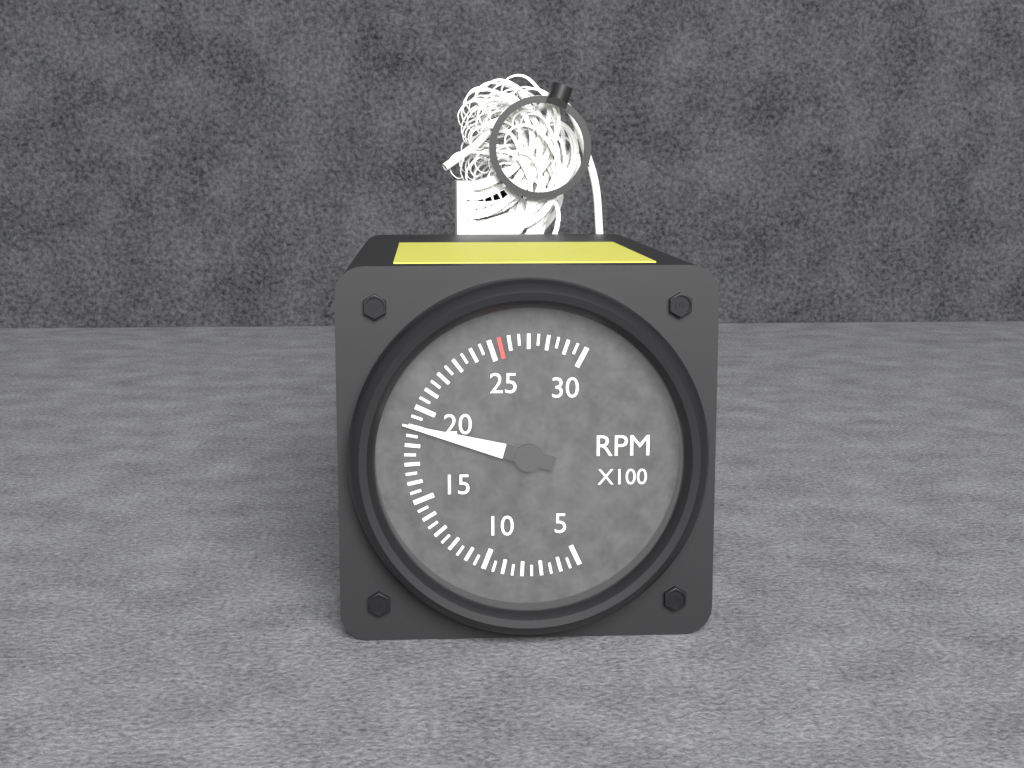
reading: 1900 RPM
